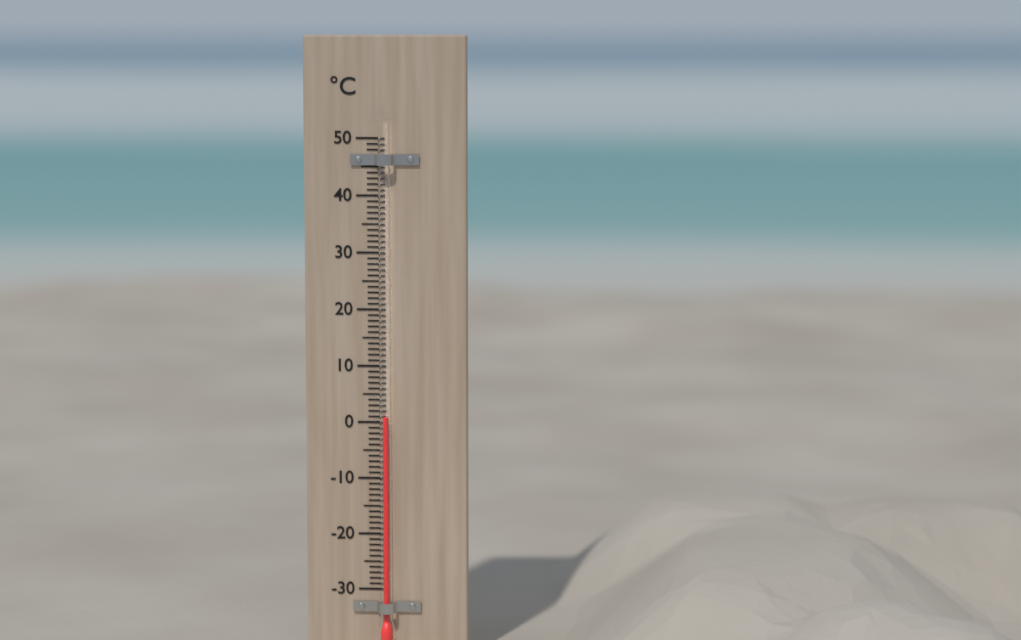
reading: 1 °C
